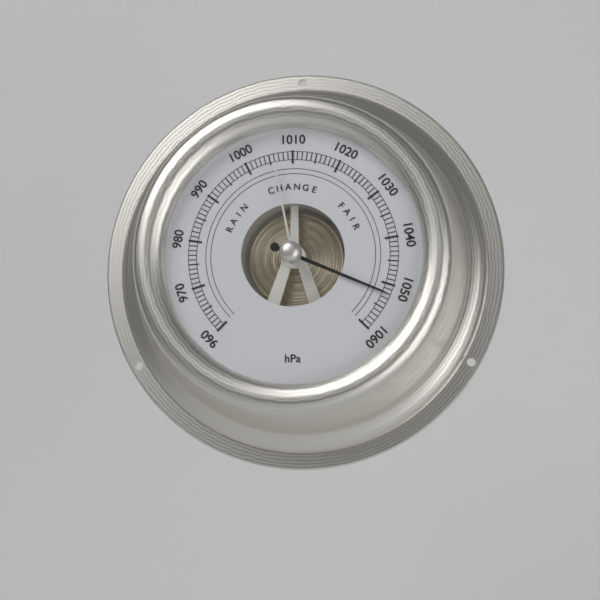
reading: 1052 hPa
